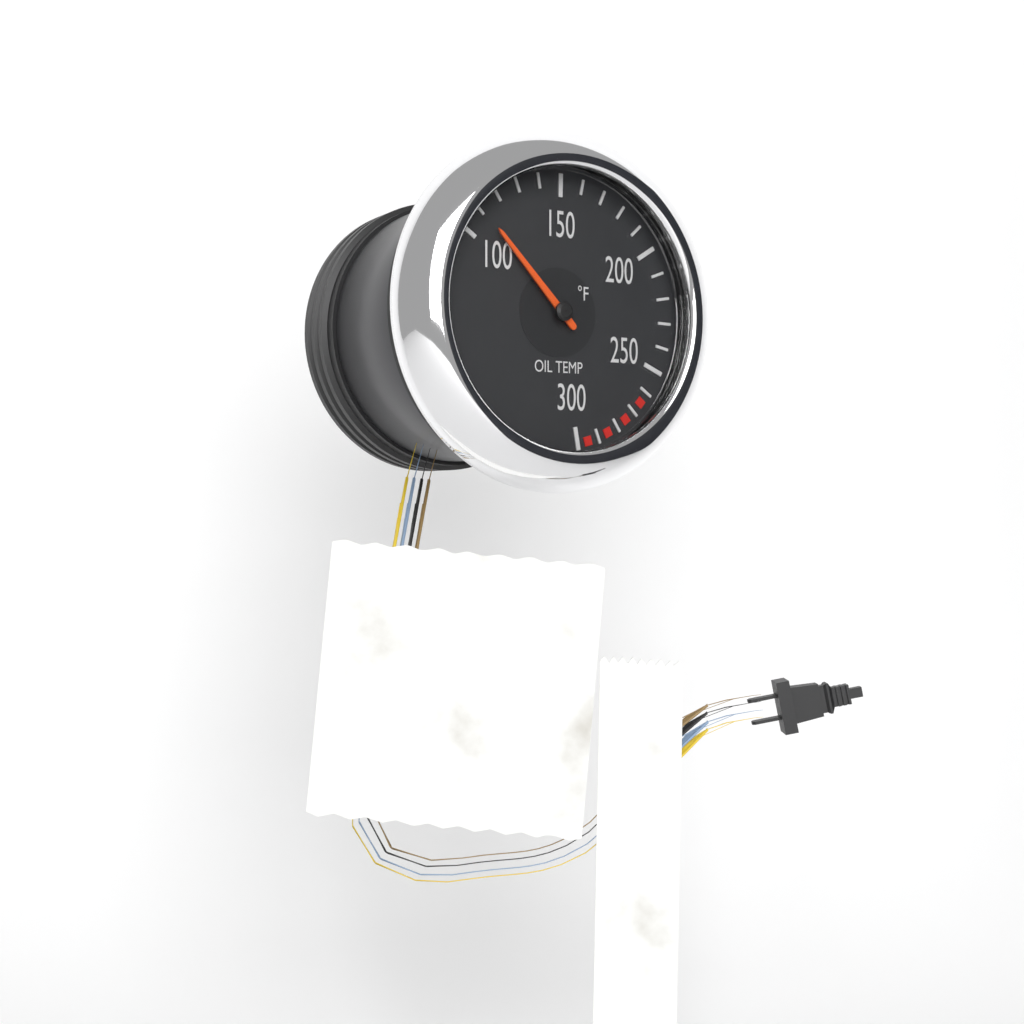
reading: 110 °F
